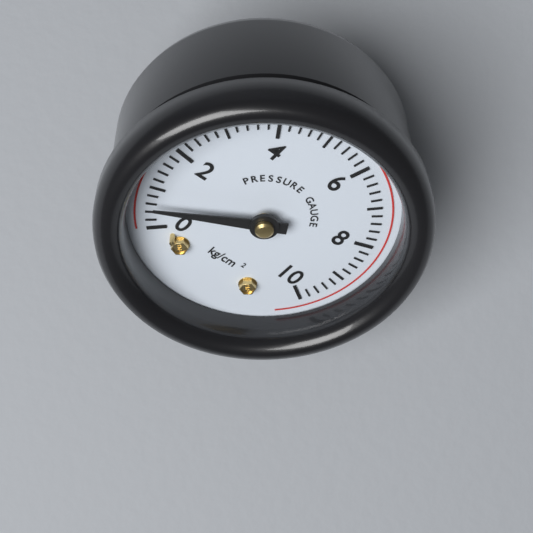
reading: 0.6 kg/cm²
